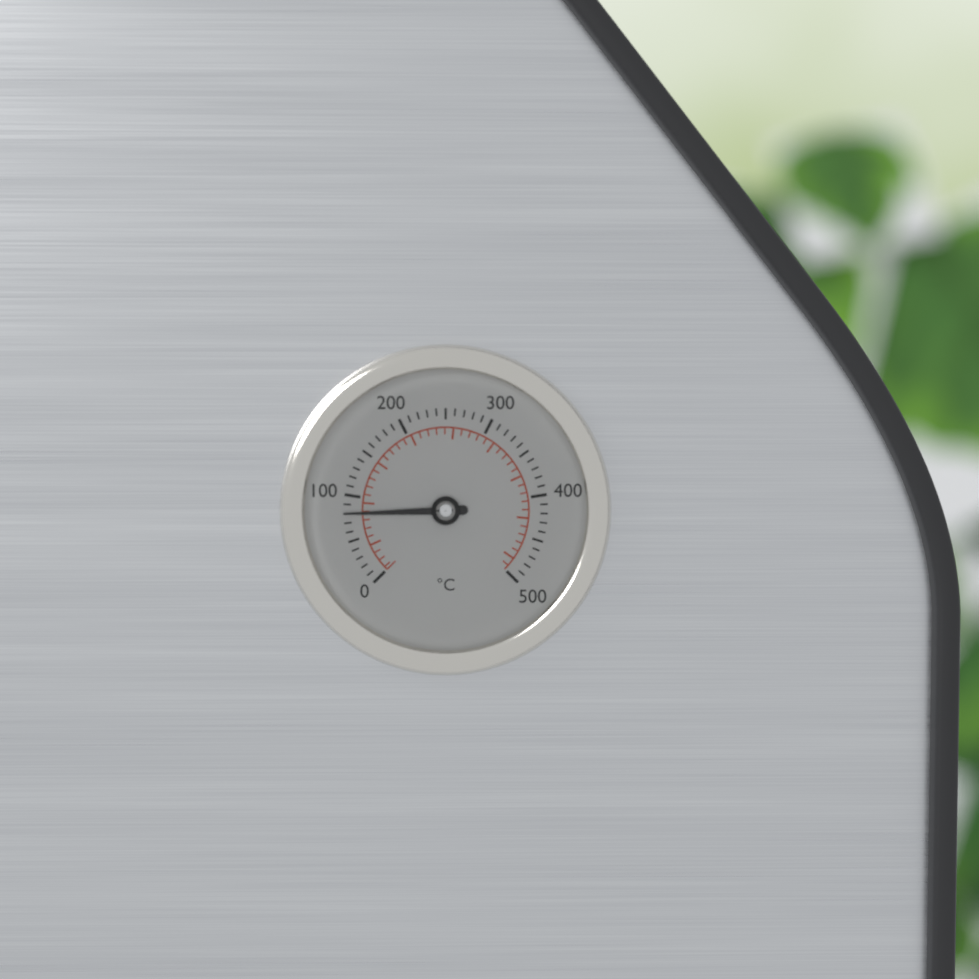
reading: 80 °C
